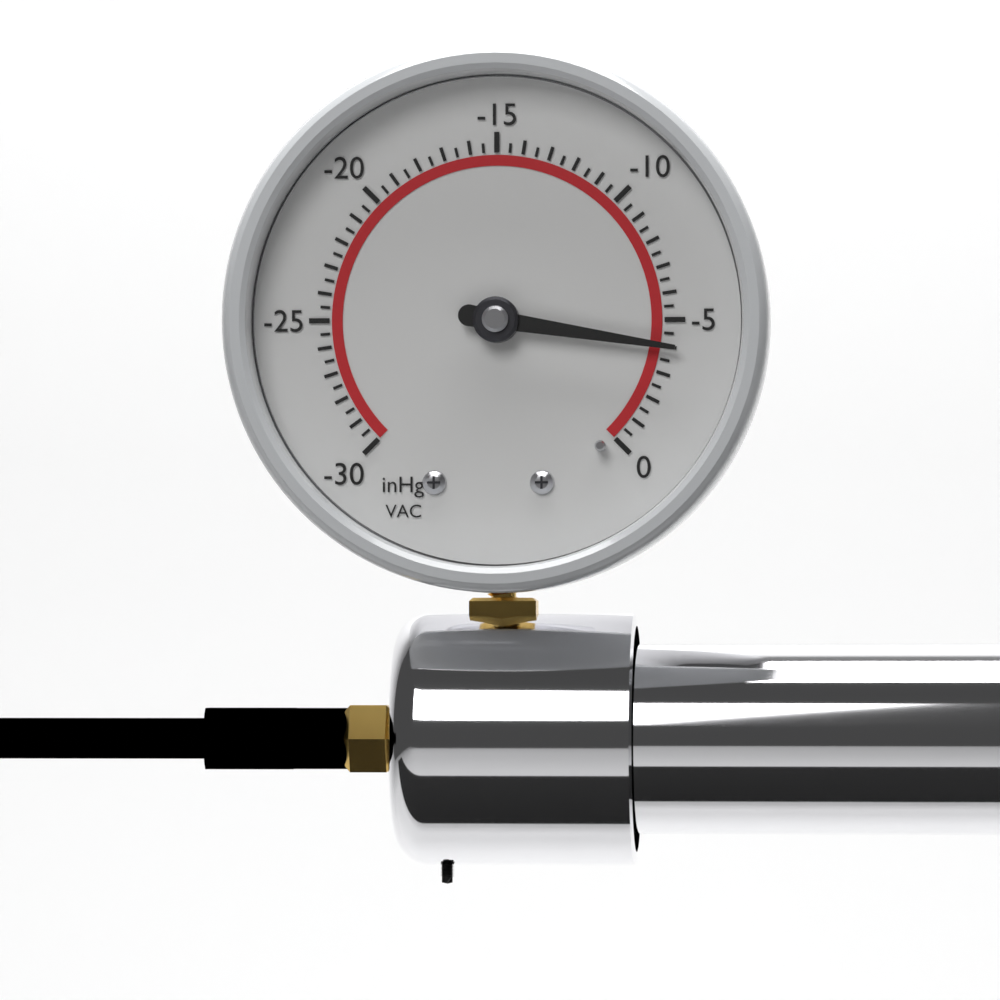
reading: -4.0 inHg
